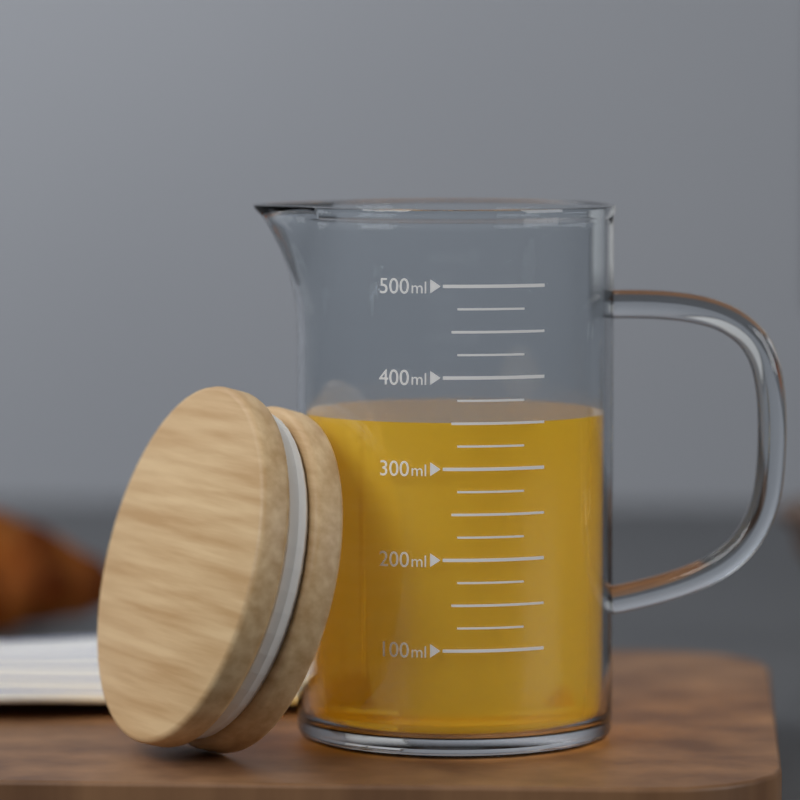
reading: 350 ml
